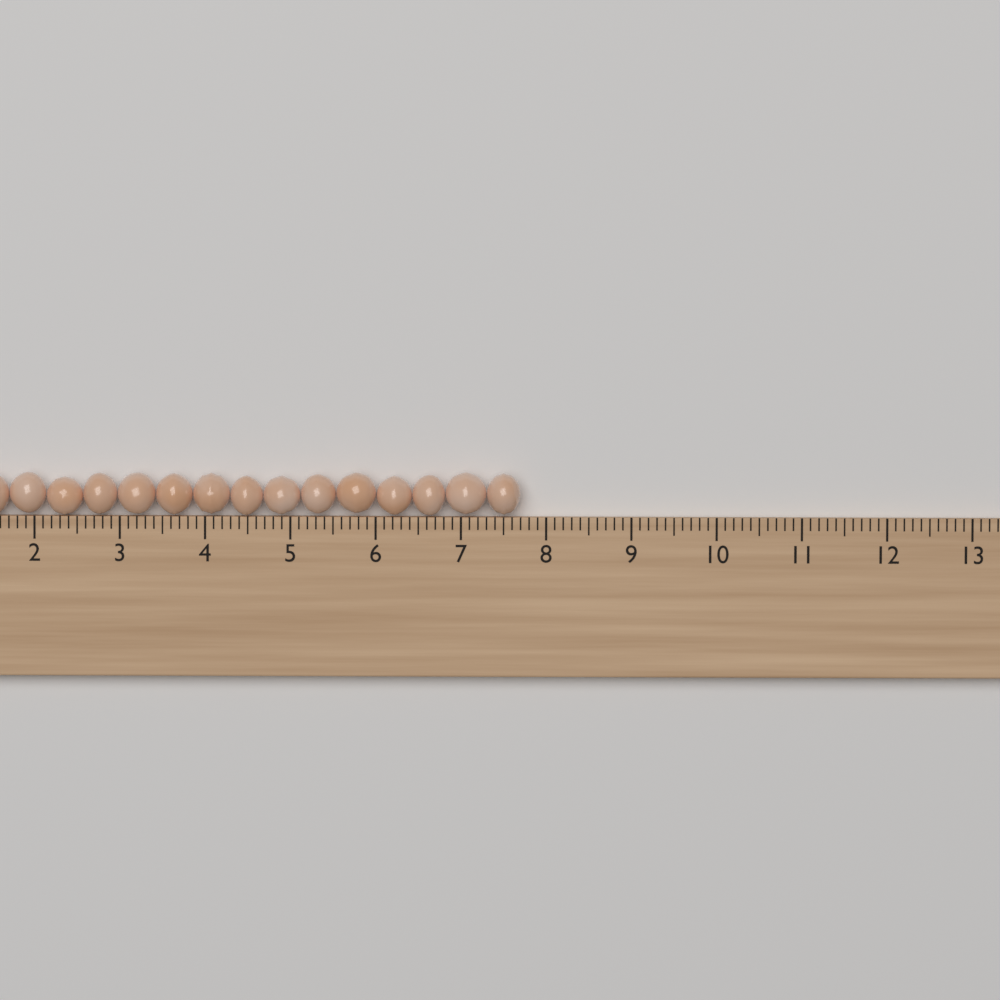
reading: 7.7 cm
